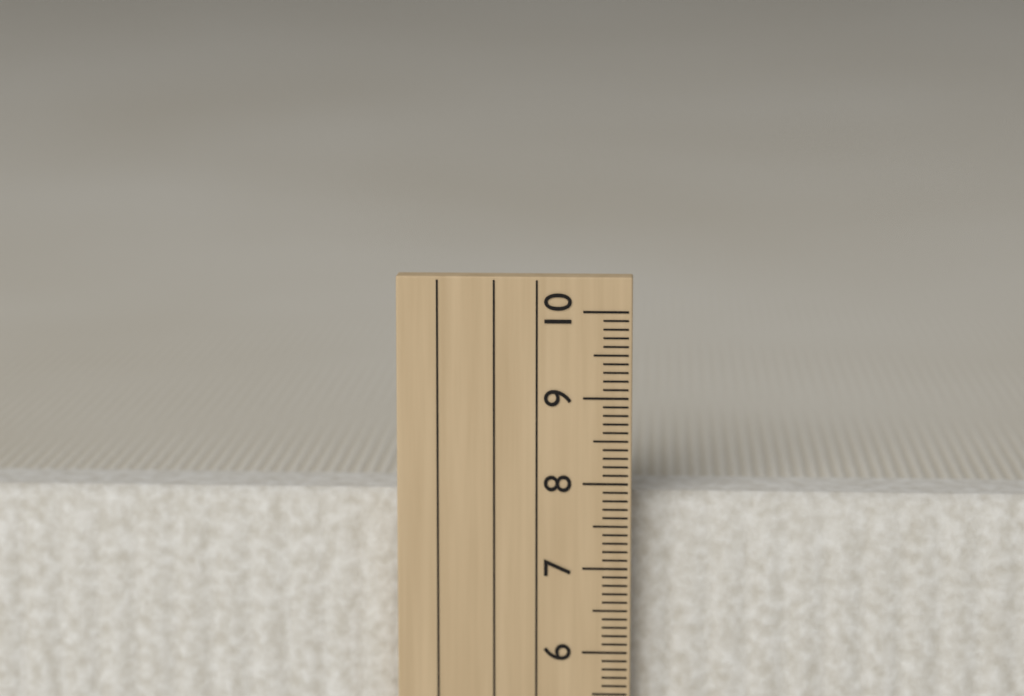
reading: 7.8 cm
